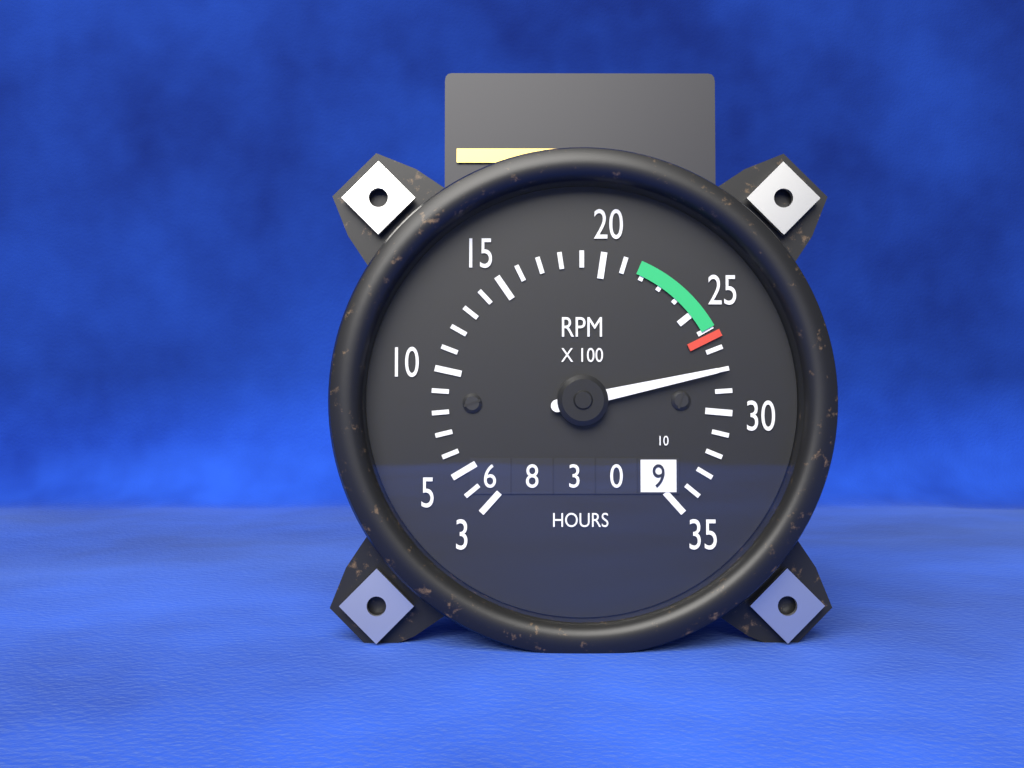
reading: 2800 RPM
